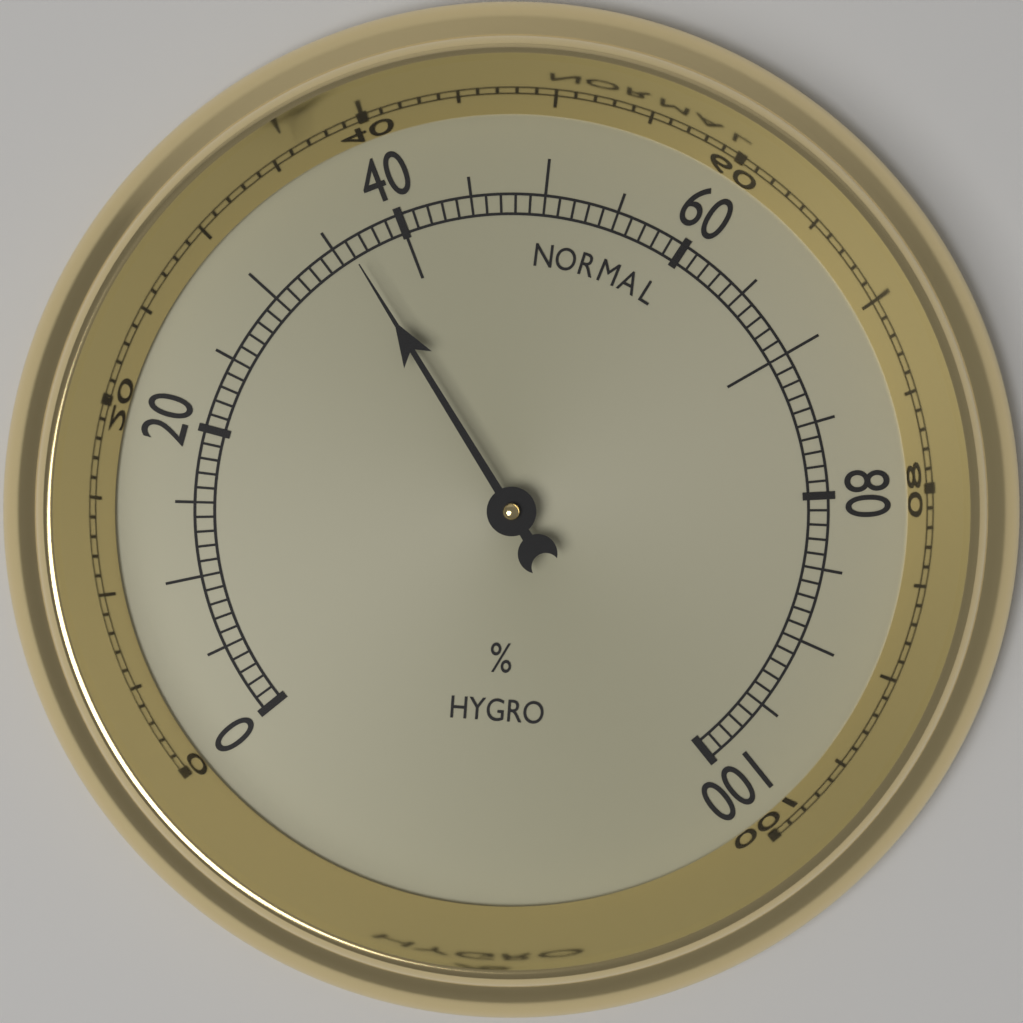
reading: 36 %
